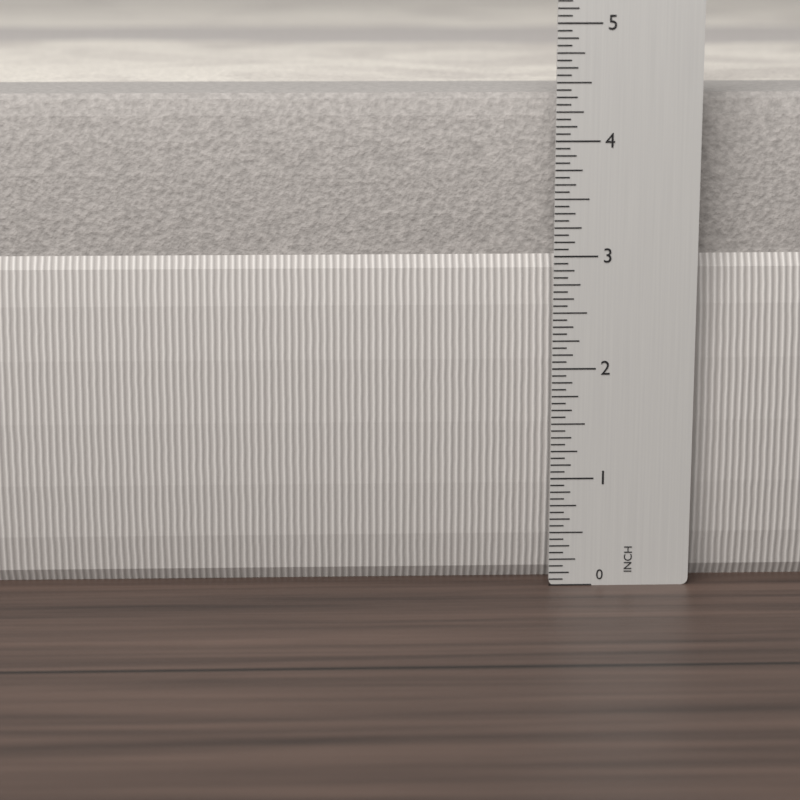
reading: 4.3750 in
